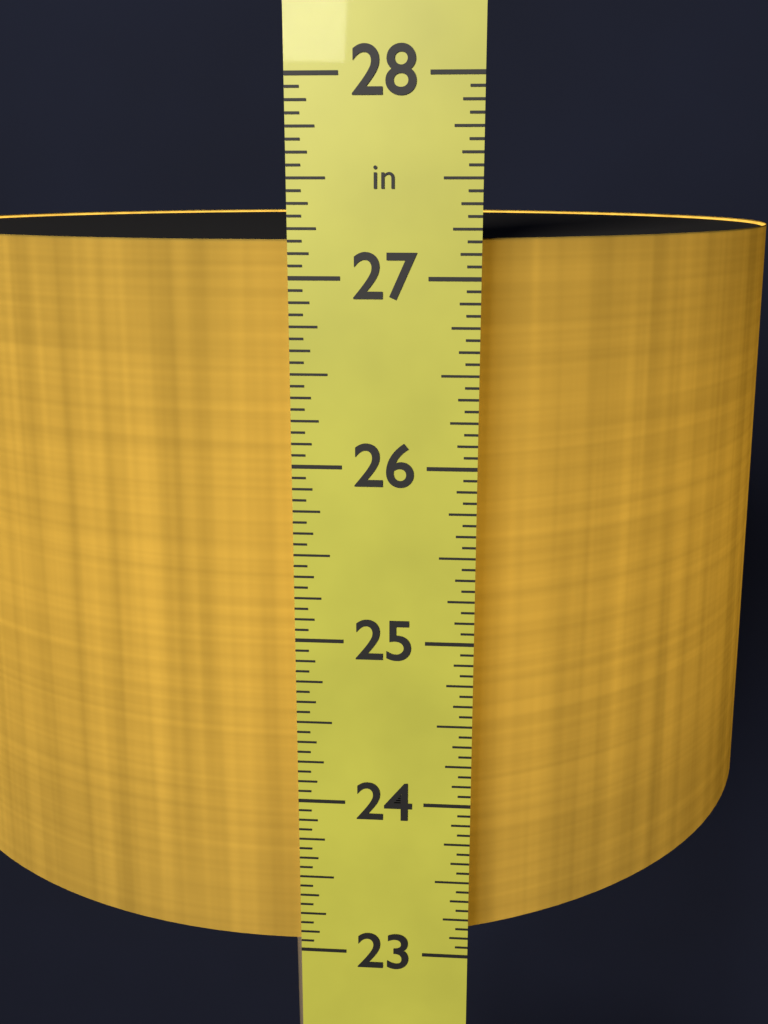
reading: 27.1875 in
